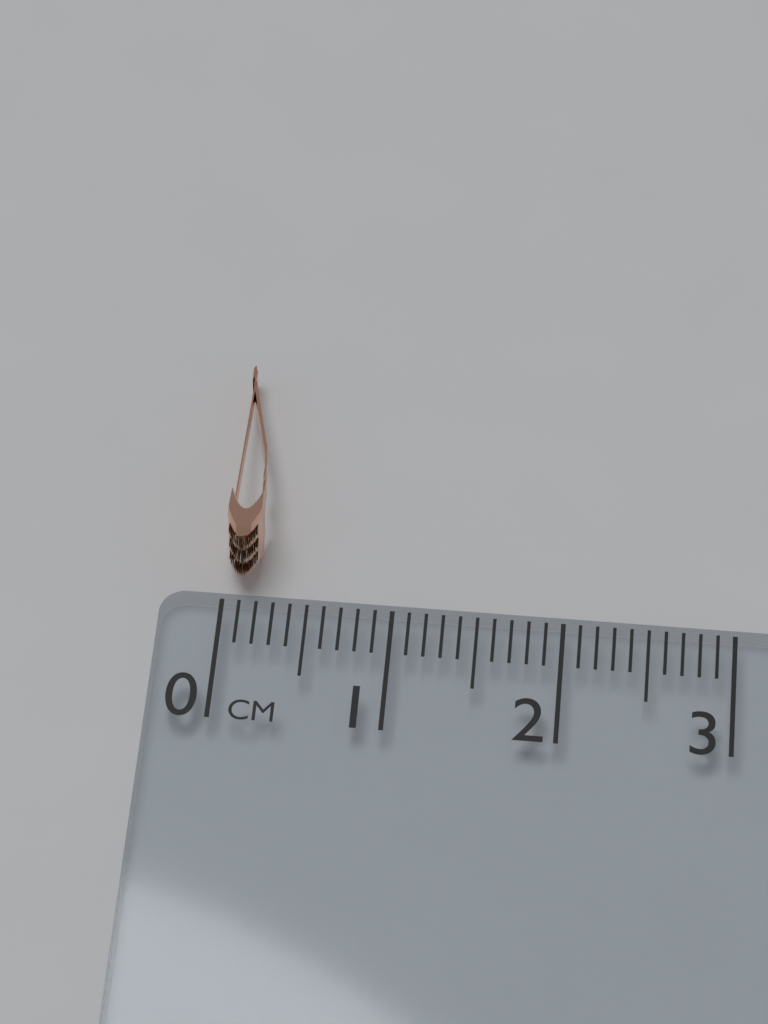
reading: 0.2 cm
